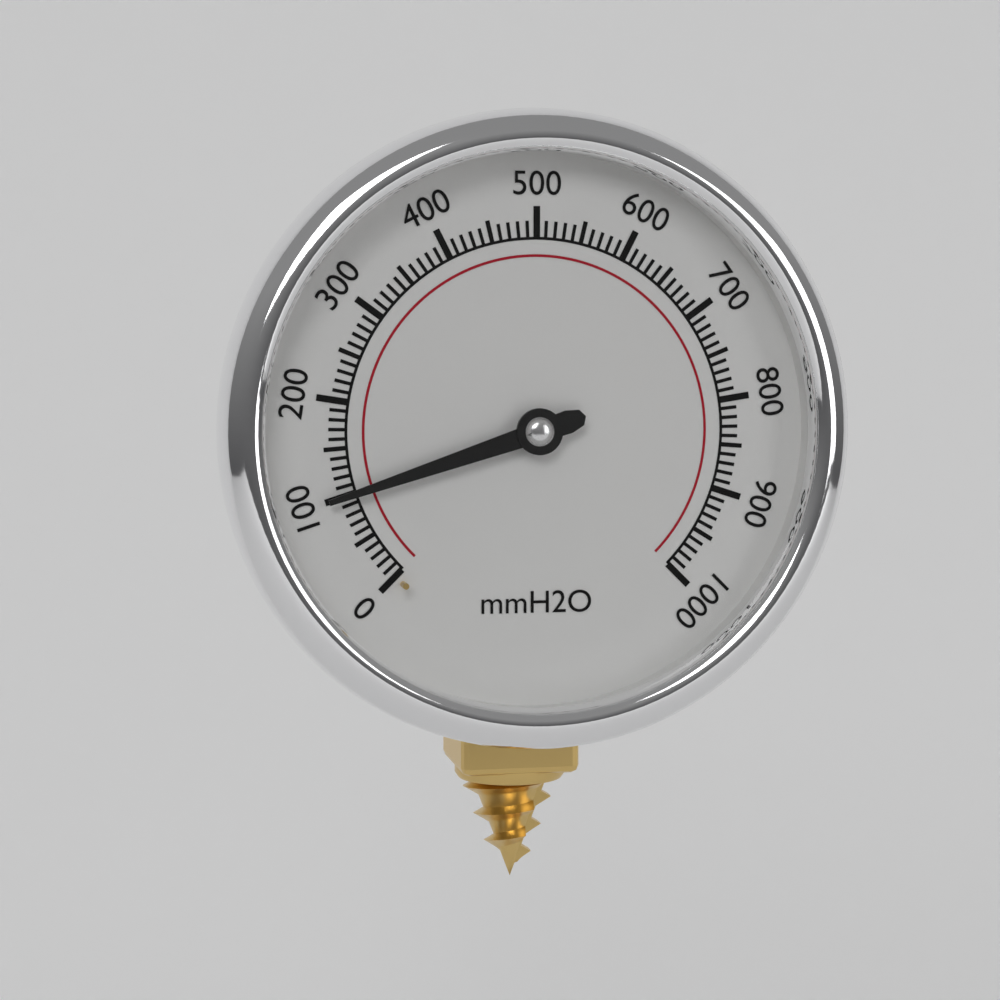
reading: 100 mmH2O
